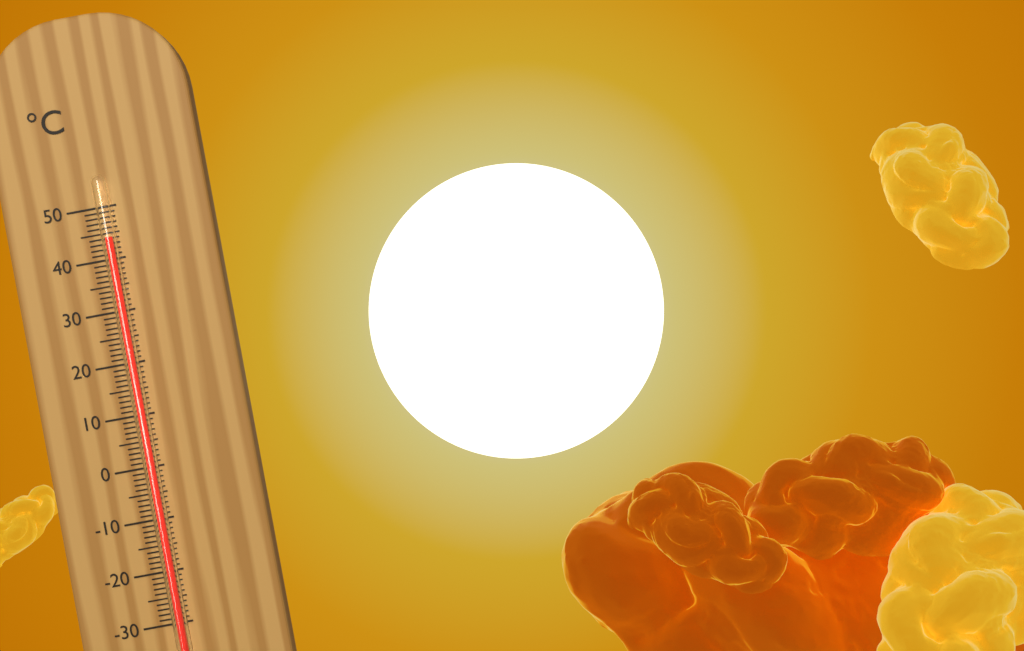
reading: 44 °C
